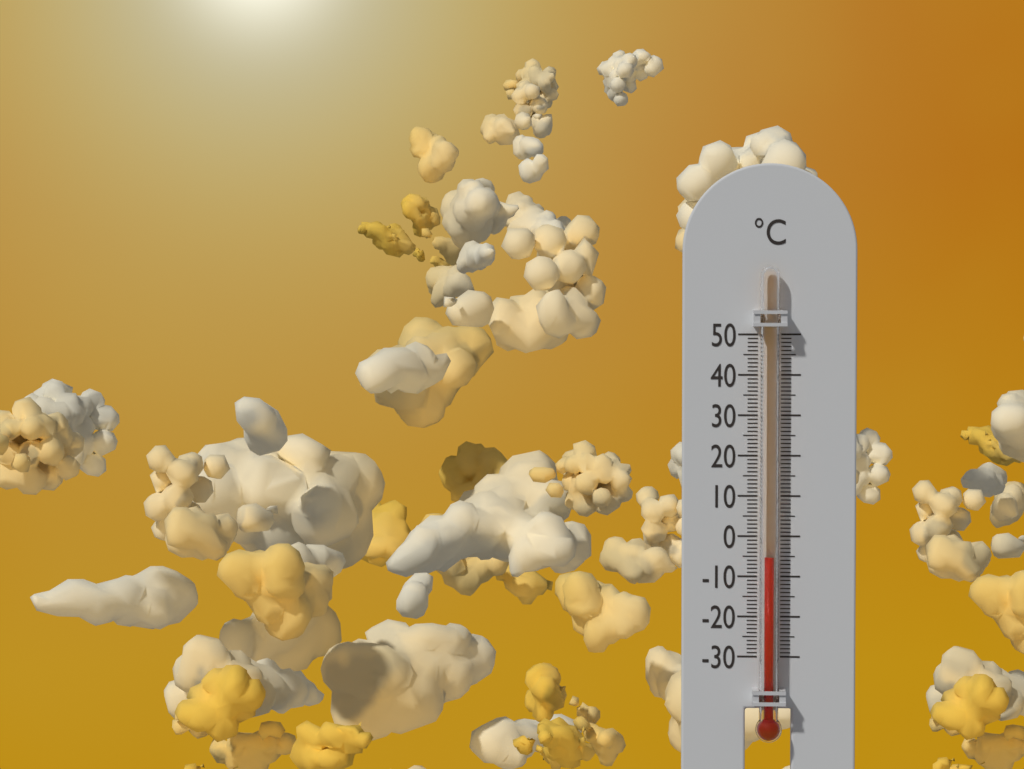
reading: -5 °C
